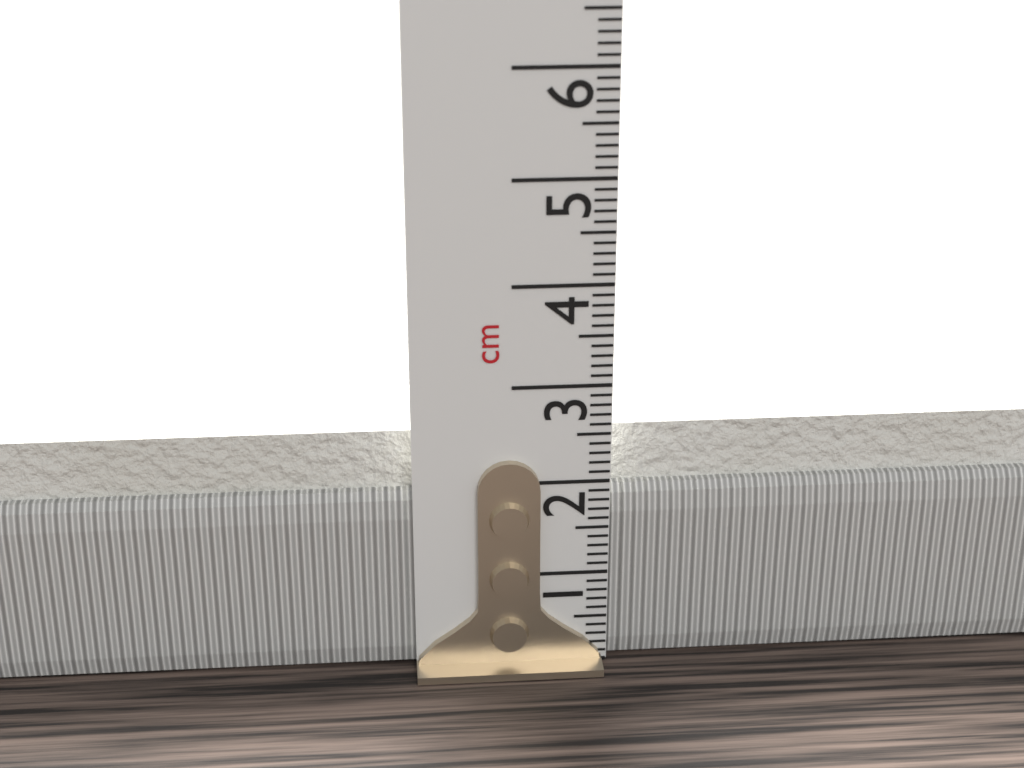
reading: 2.5 cm
